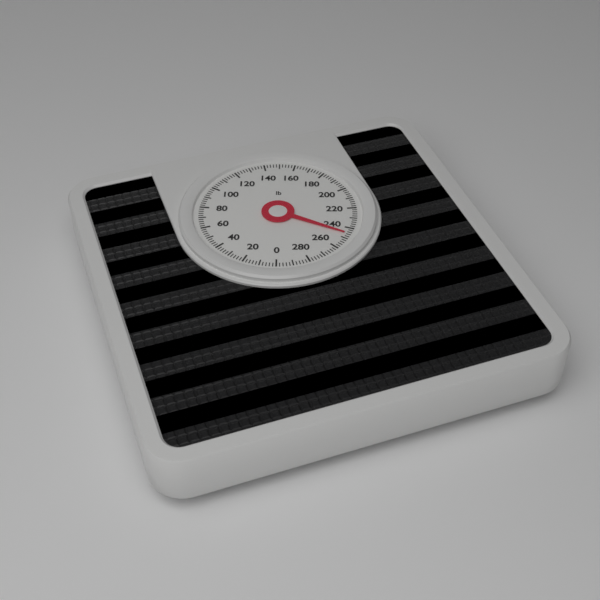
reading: 246 lb
